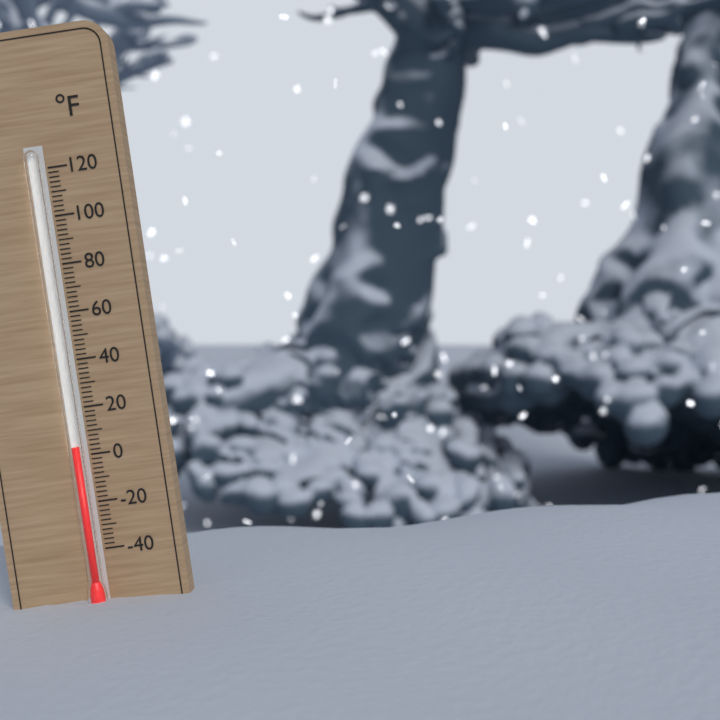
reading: 4 °F
